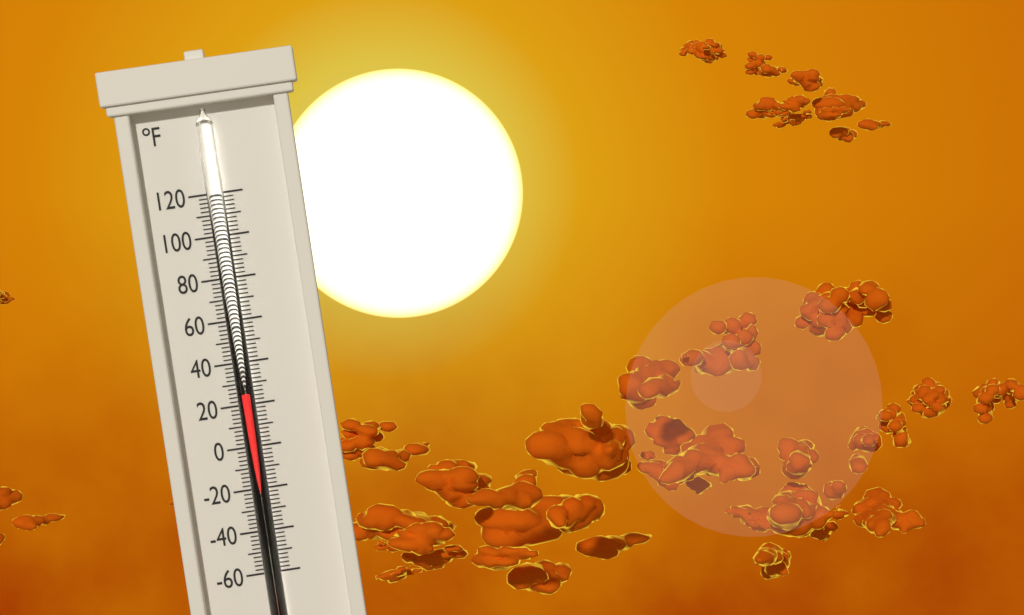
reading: 26 °F
